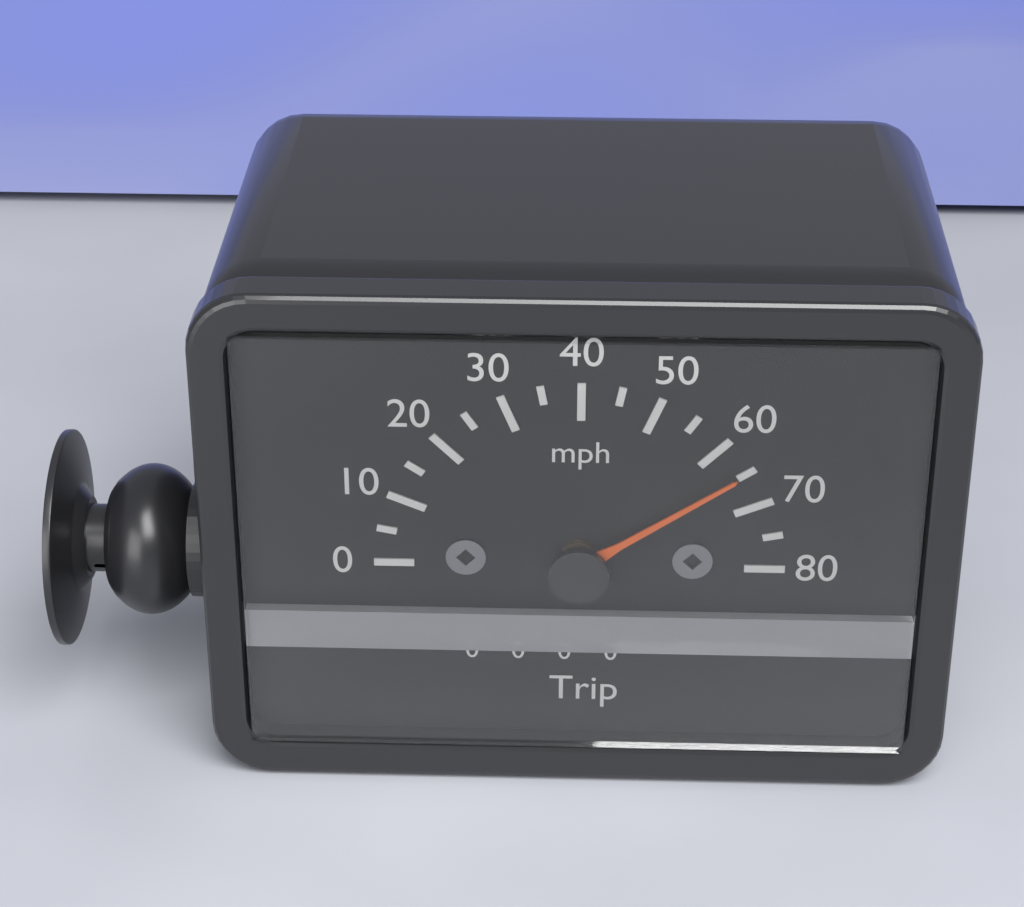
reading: 65 mph
